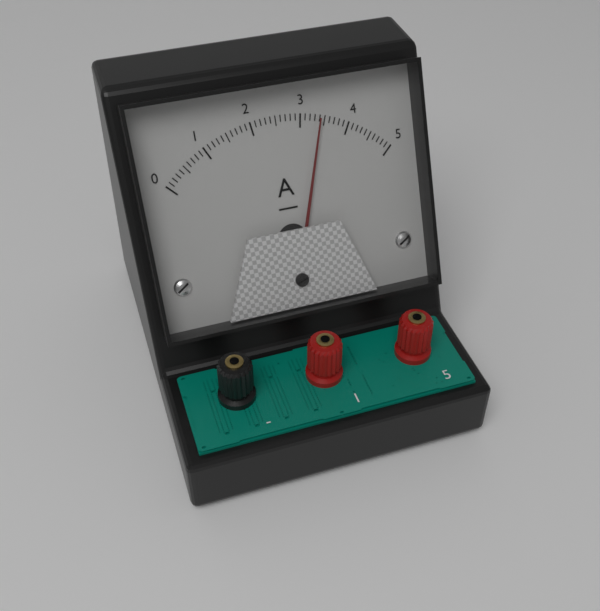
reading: 3.4 A
